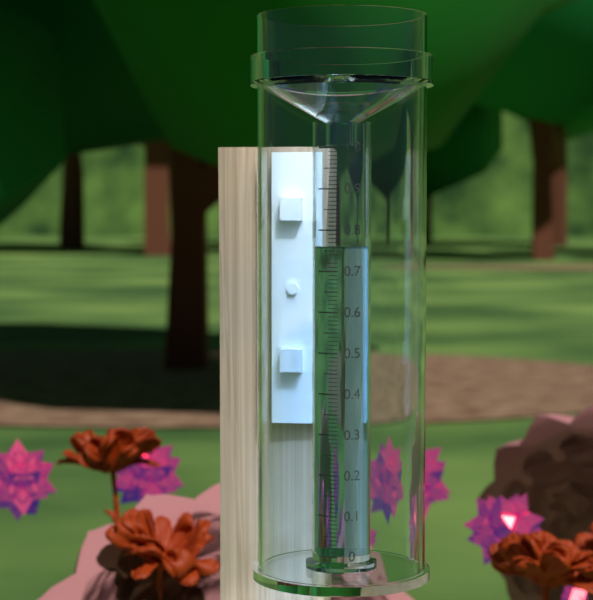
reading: 0.76 (no unit)
